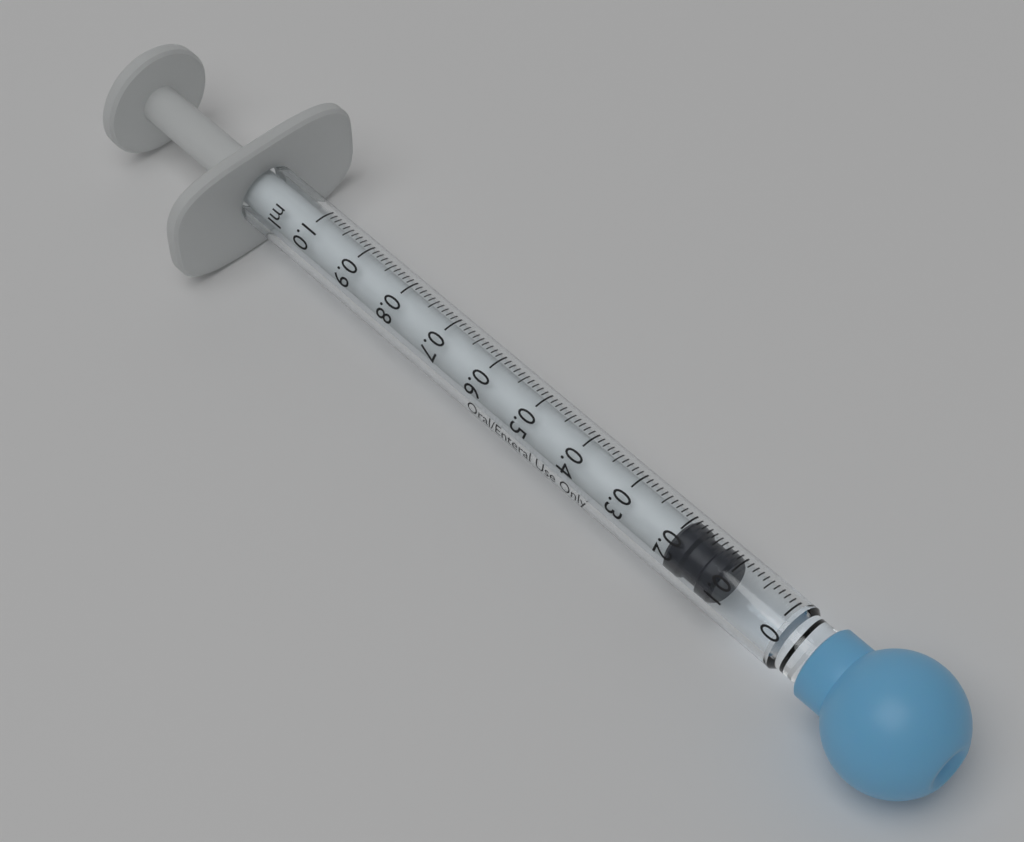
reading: 0.11 ml
